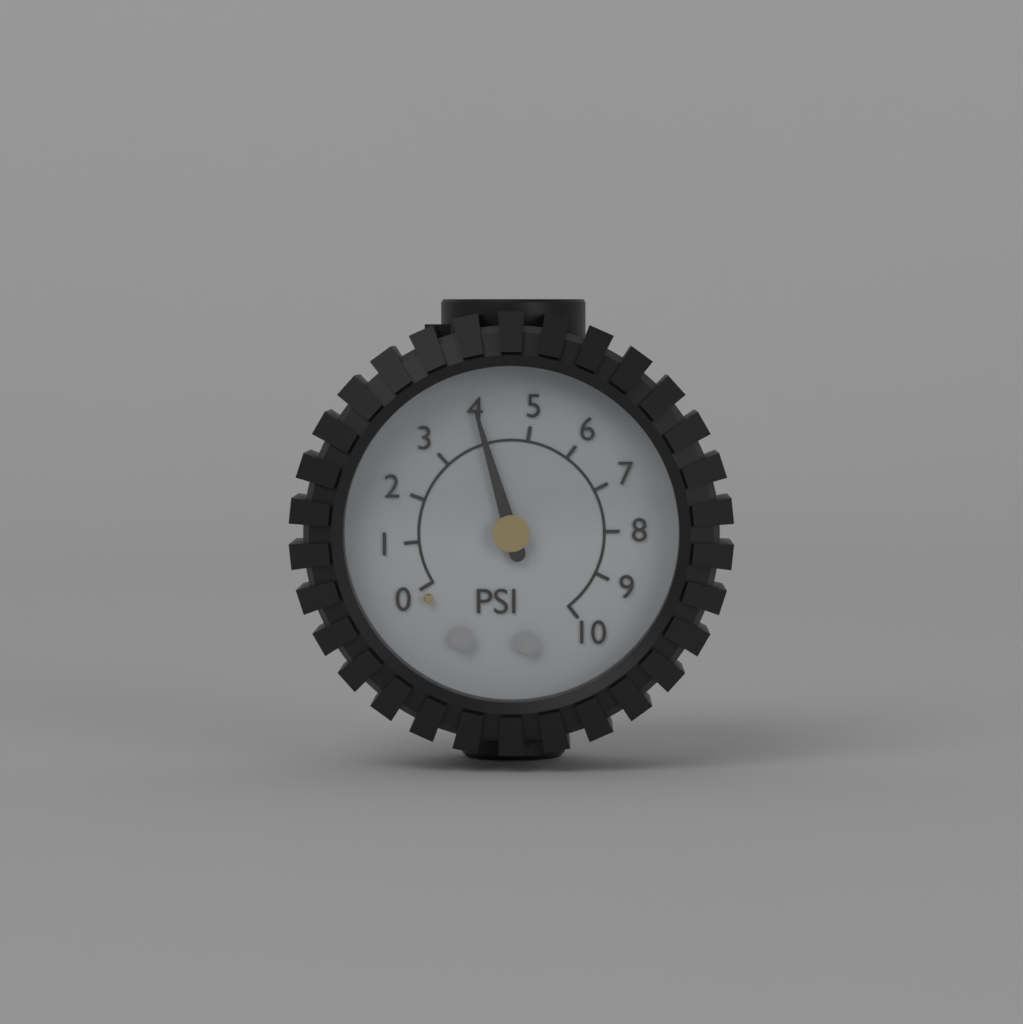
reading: 4 psi
